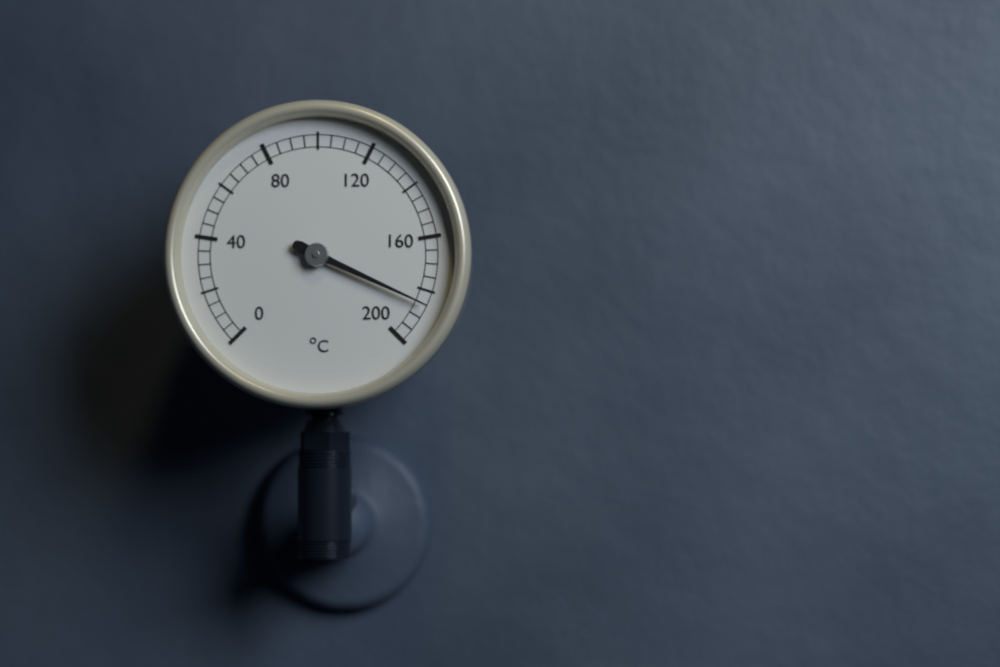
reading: 185 °C
